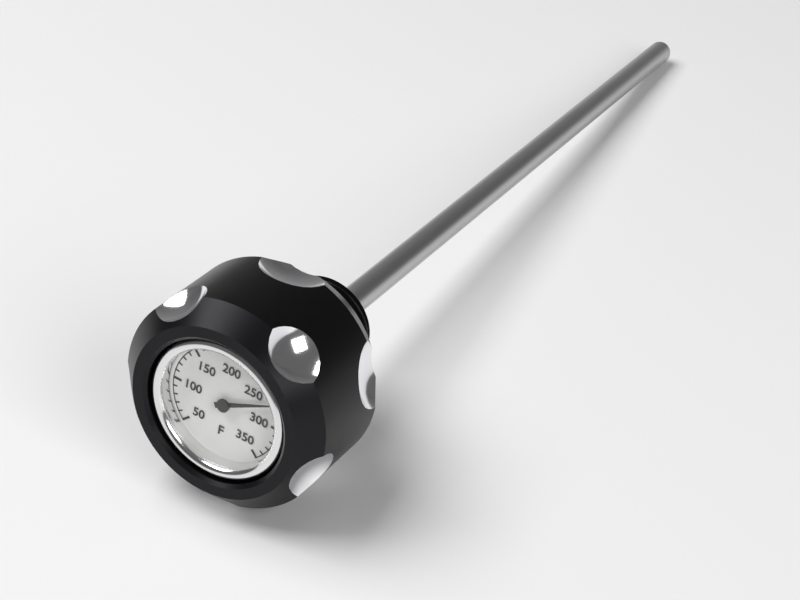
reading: 270 °F
